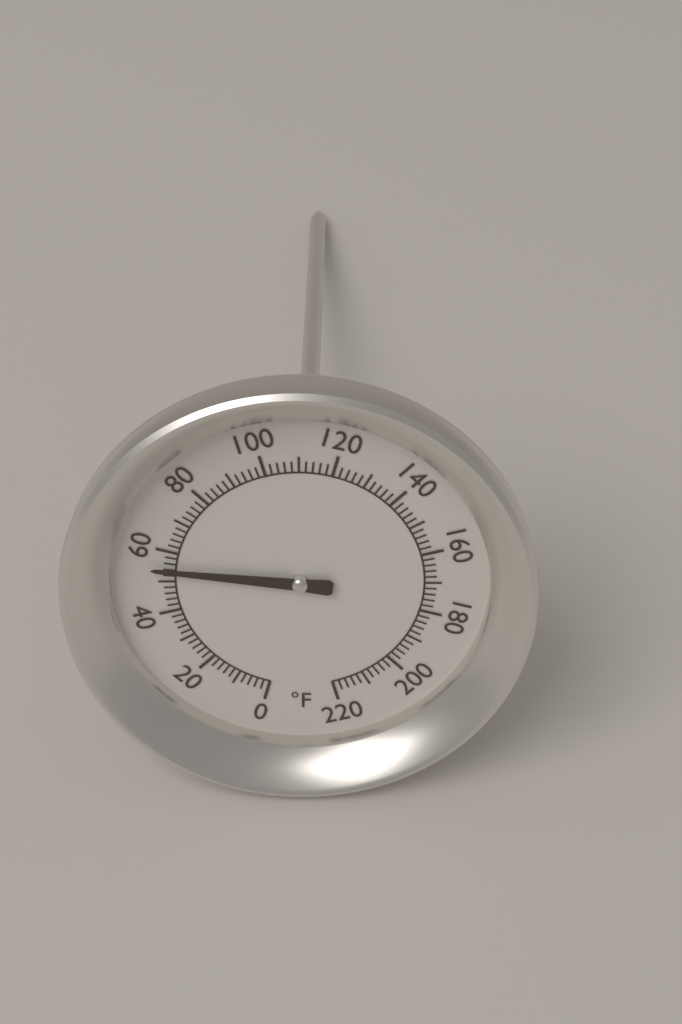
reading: 54 °F
